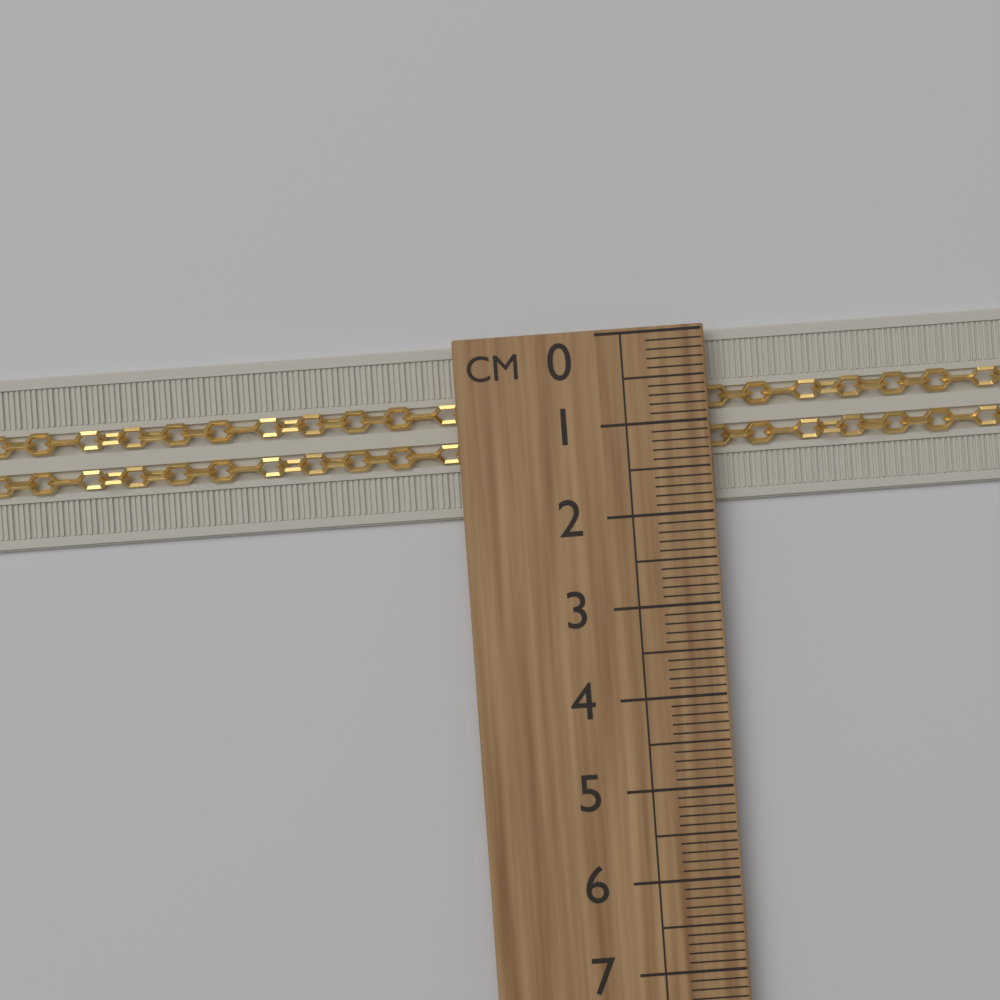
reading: 1.9 cm
